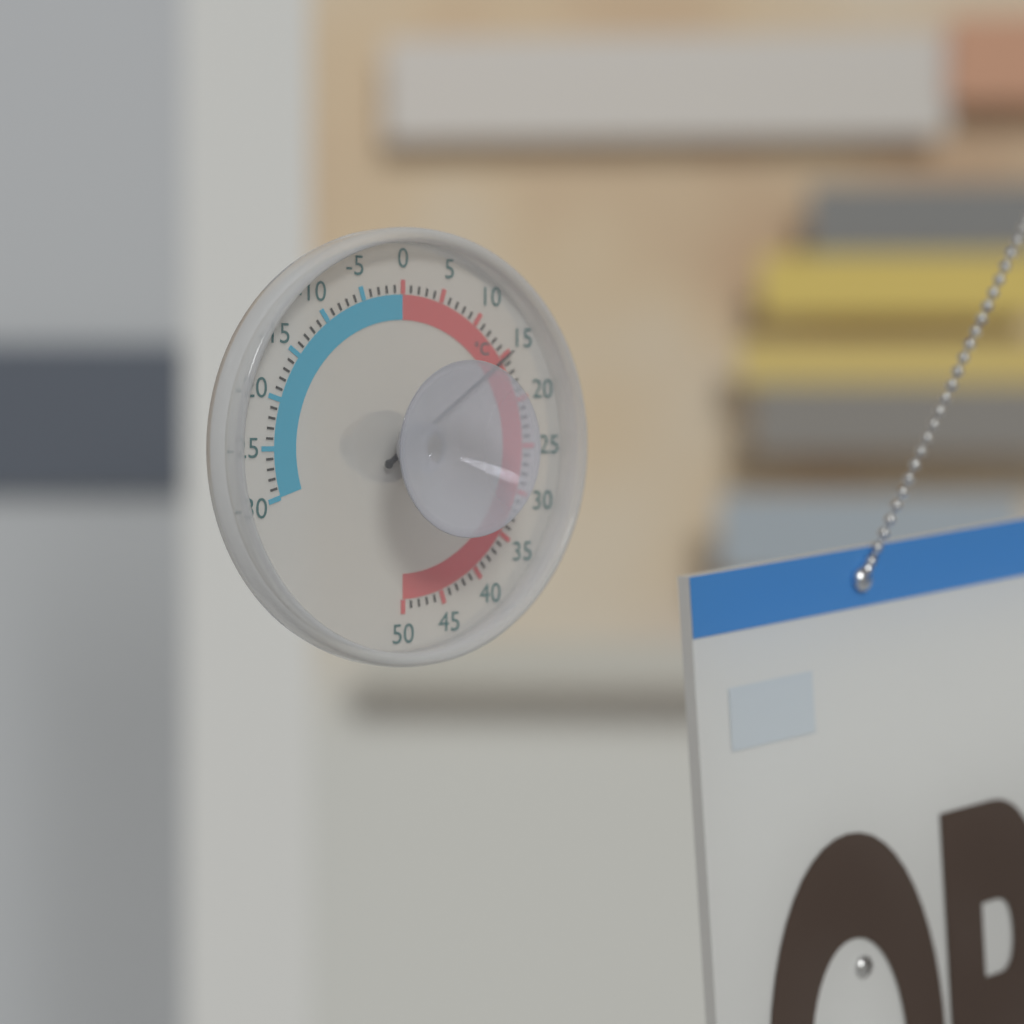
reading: 15 °C
